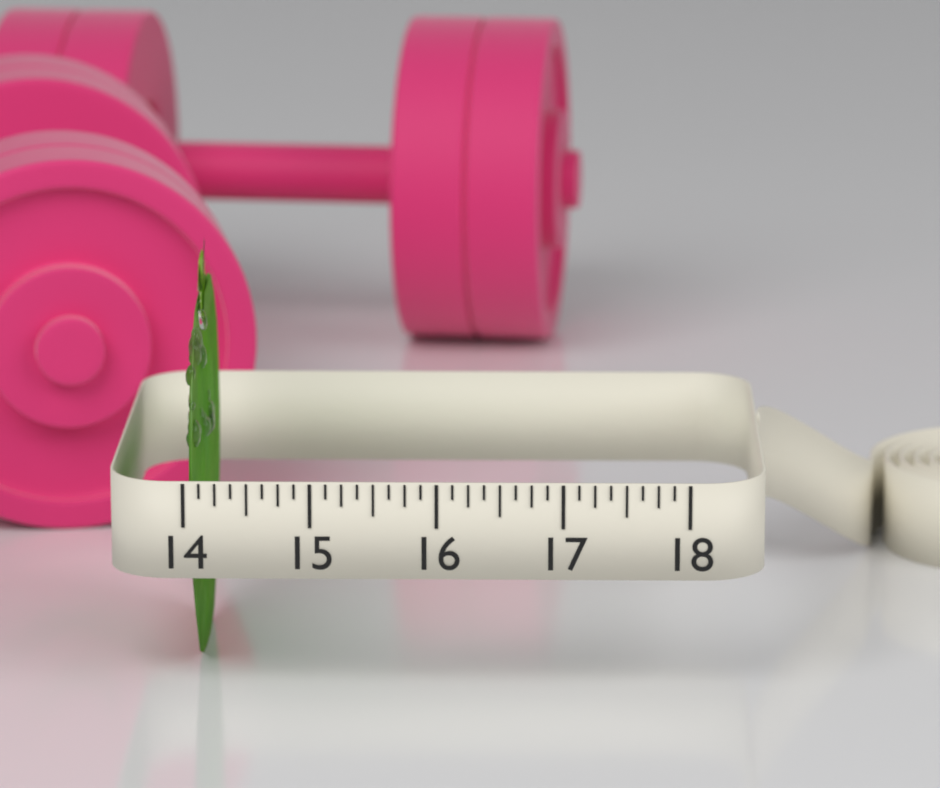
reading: 14.125 (no unit)
